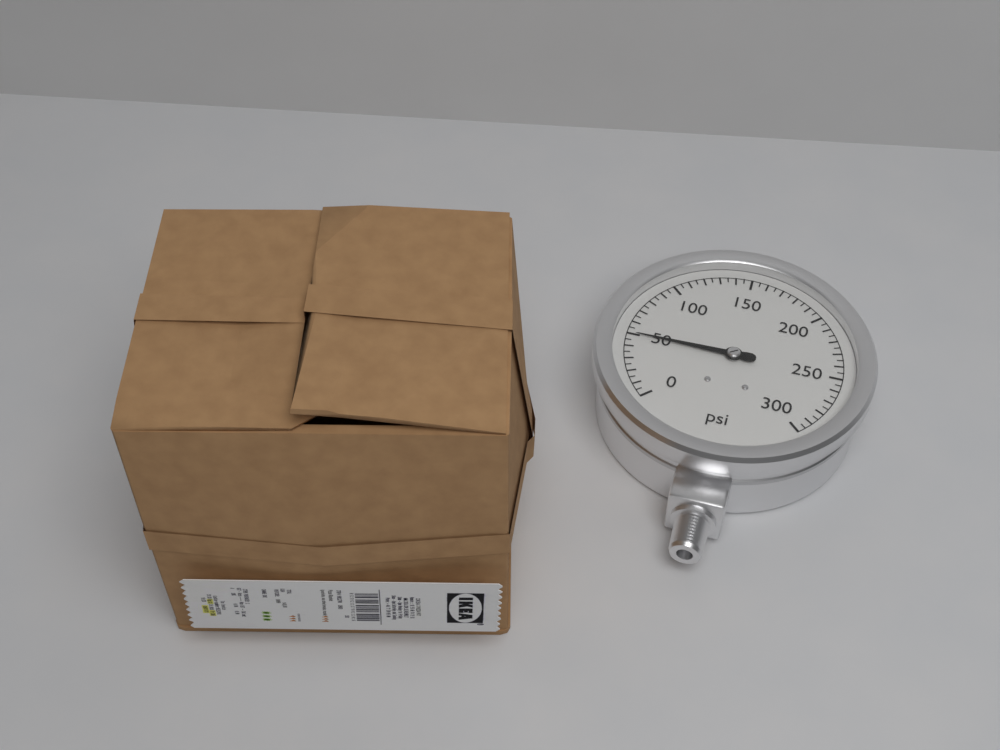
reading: 50 psi
